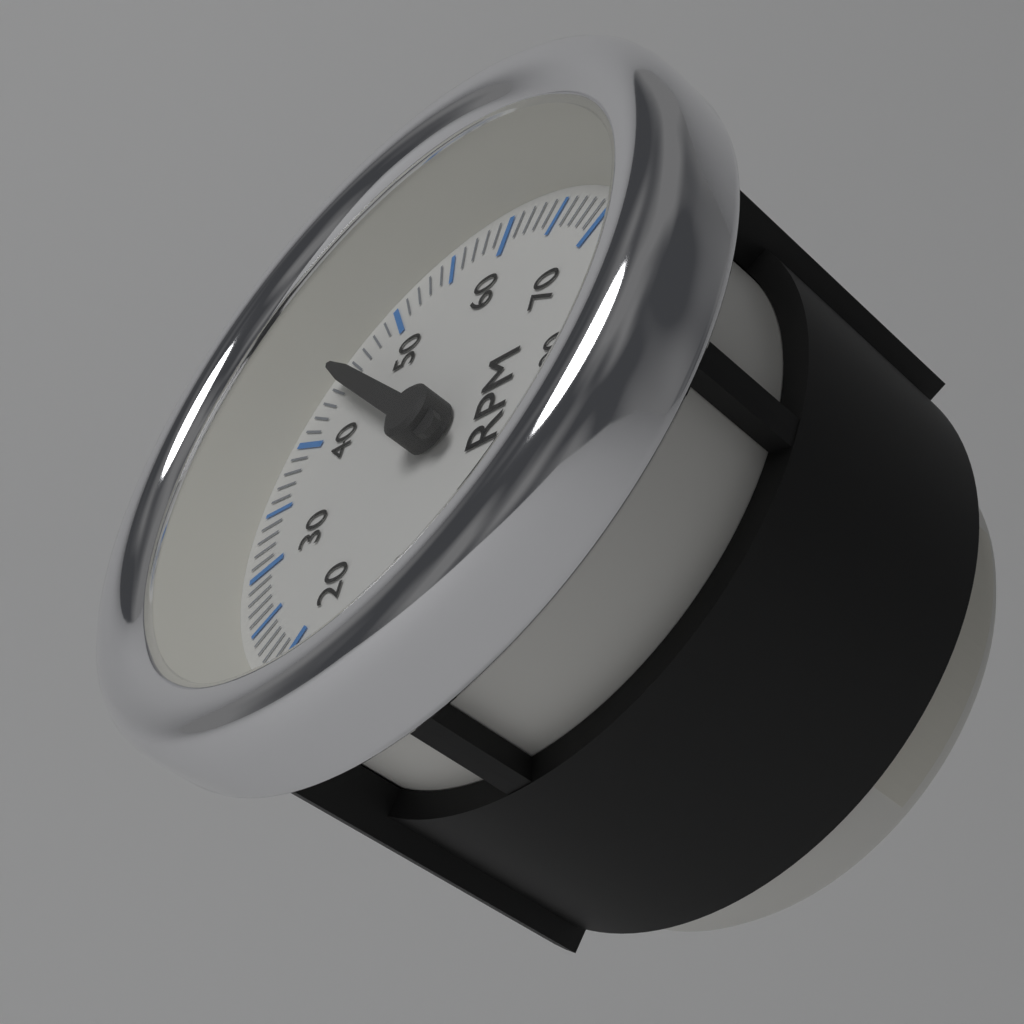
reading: 4500 RPM
